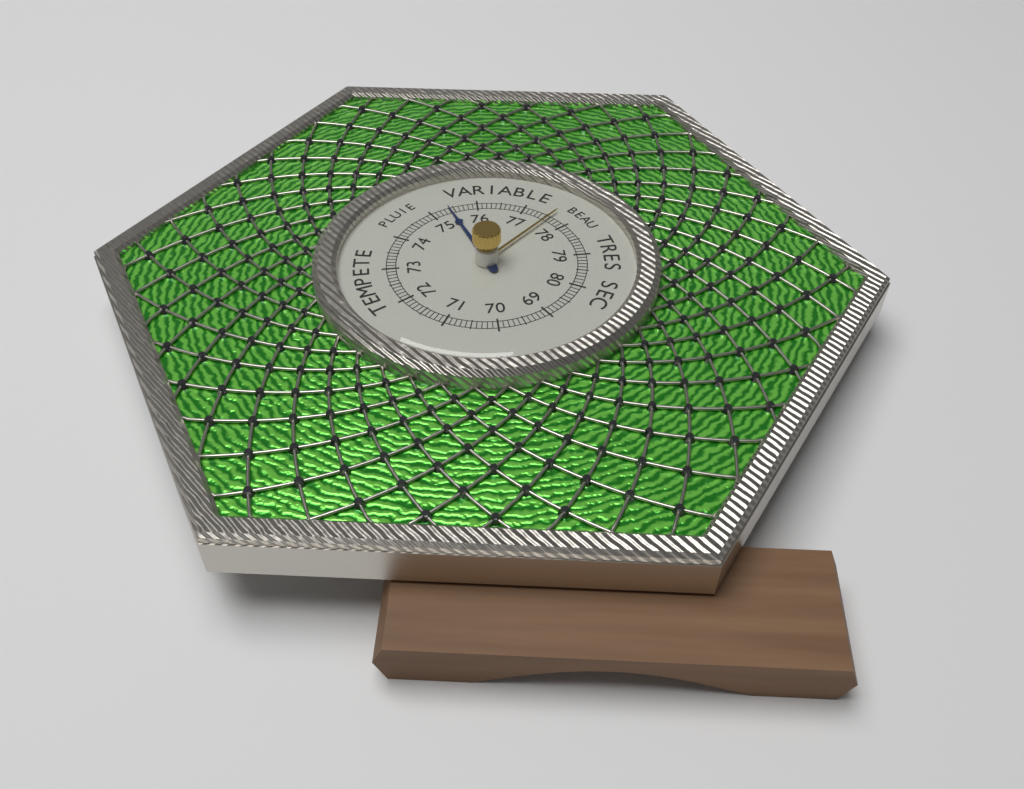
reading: 75.4 (no unit)
